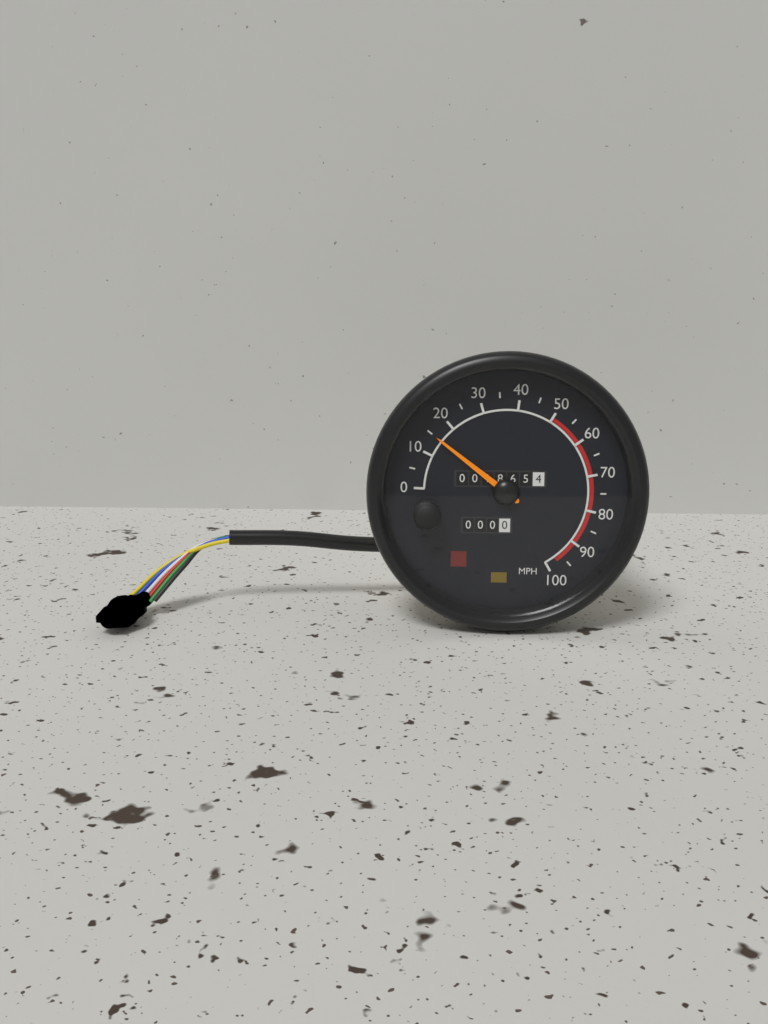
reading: 15 MPH
